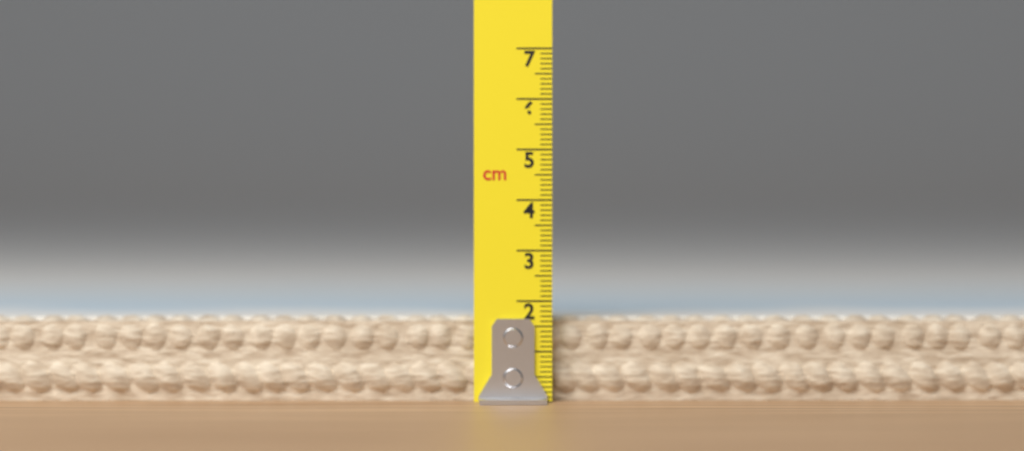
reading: 1.7 cm
